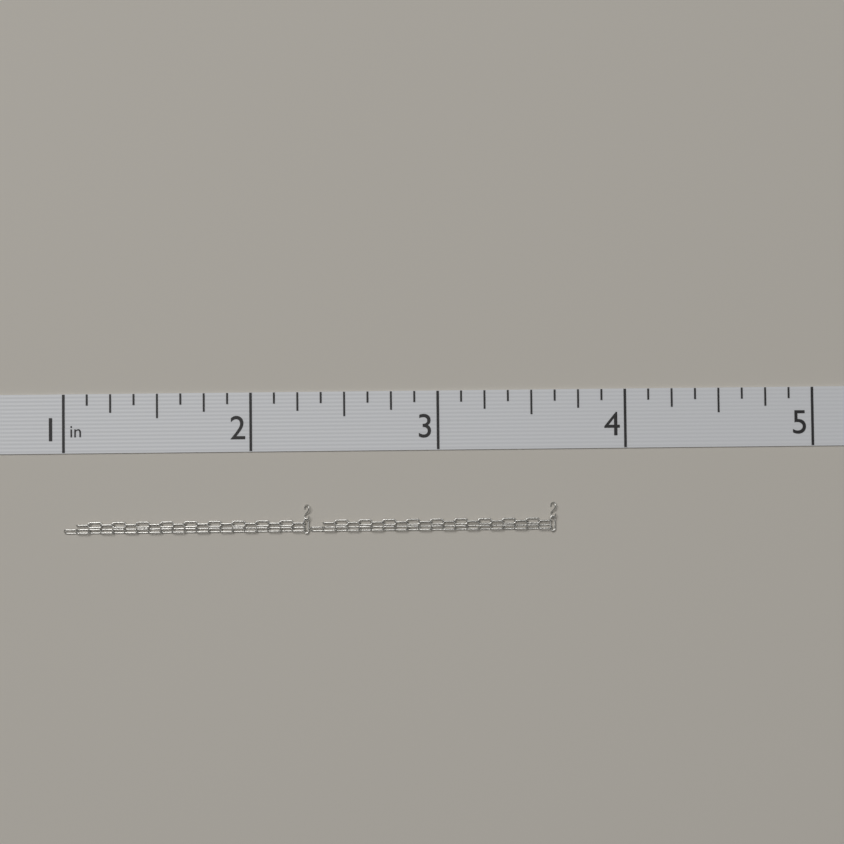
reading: 3.625 in
